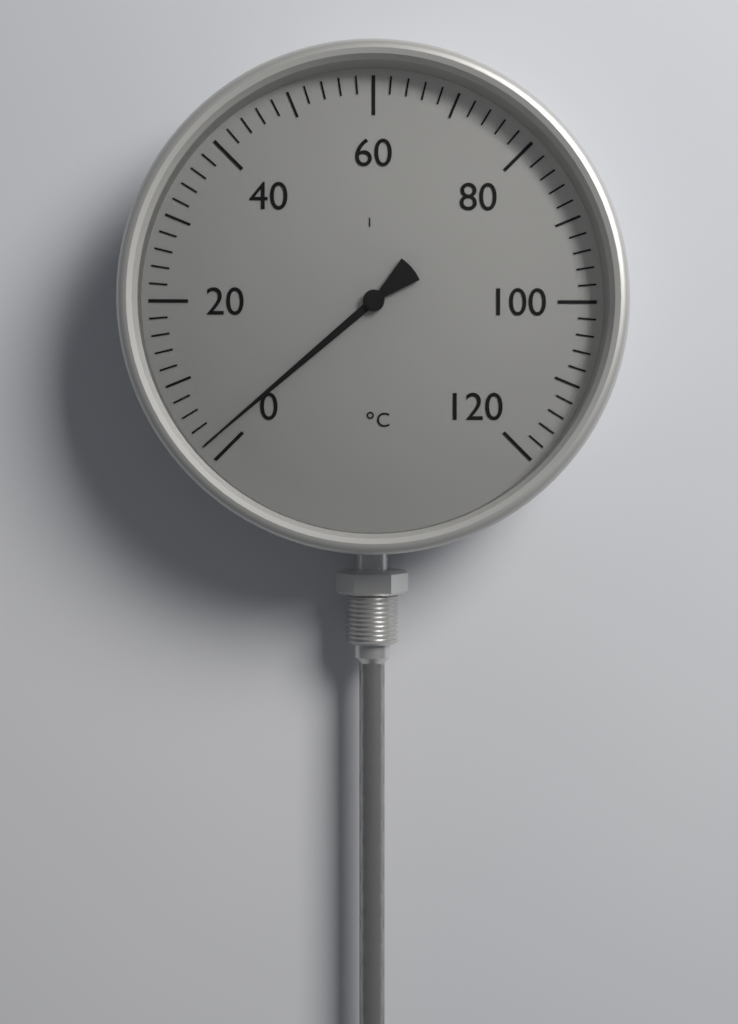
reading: 2 °C
